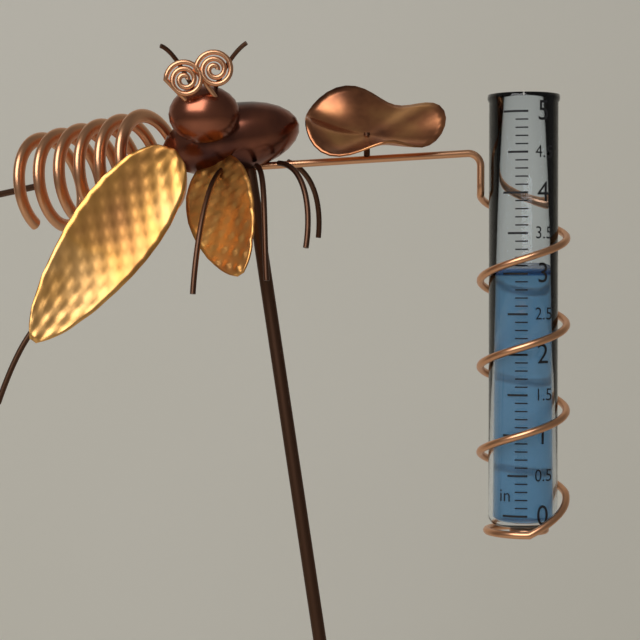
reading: 3.0 in
